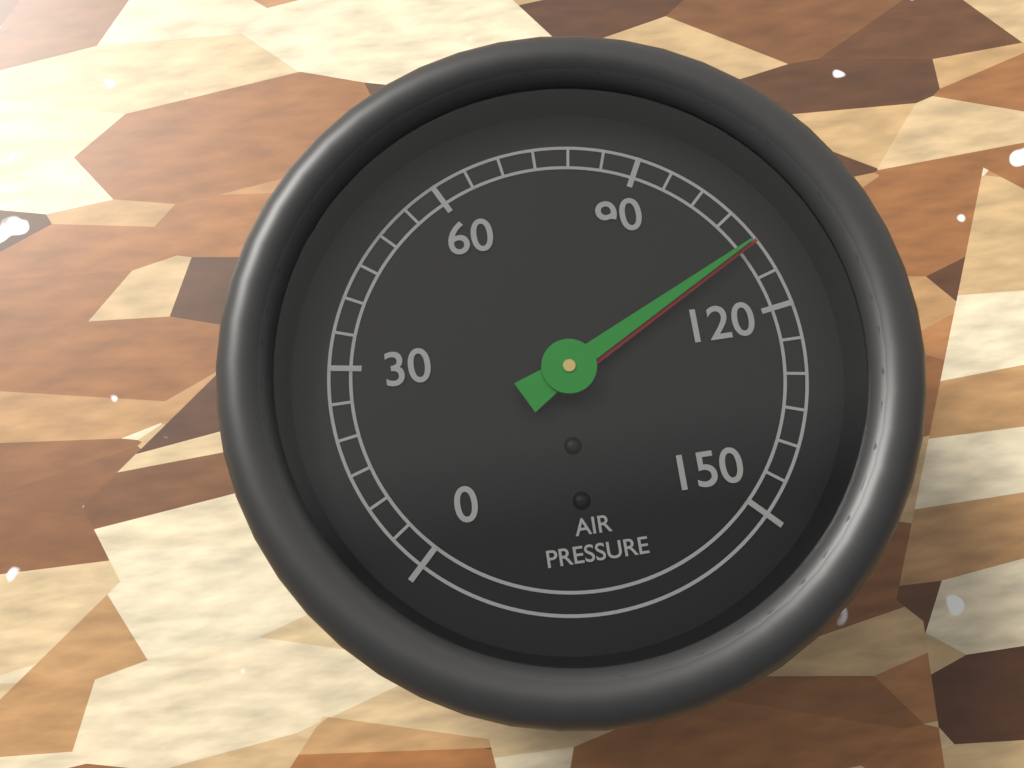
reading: 110 (no unit)
